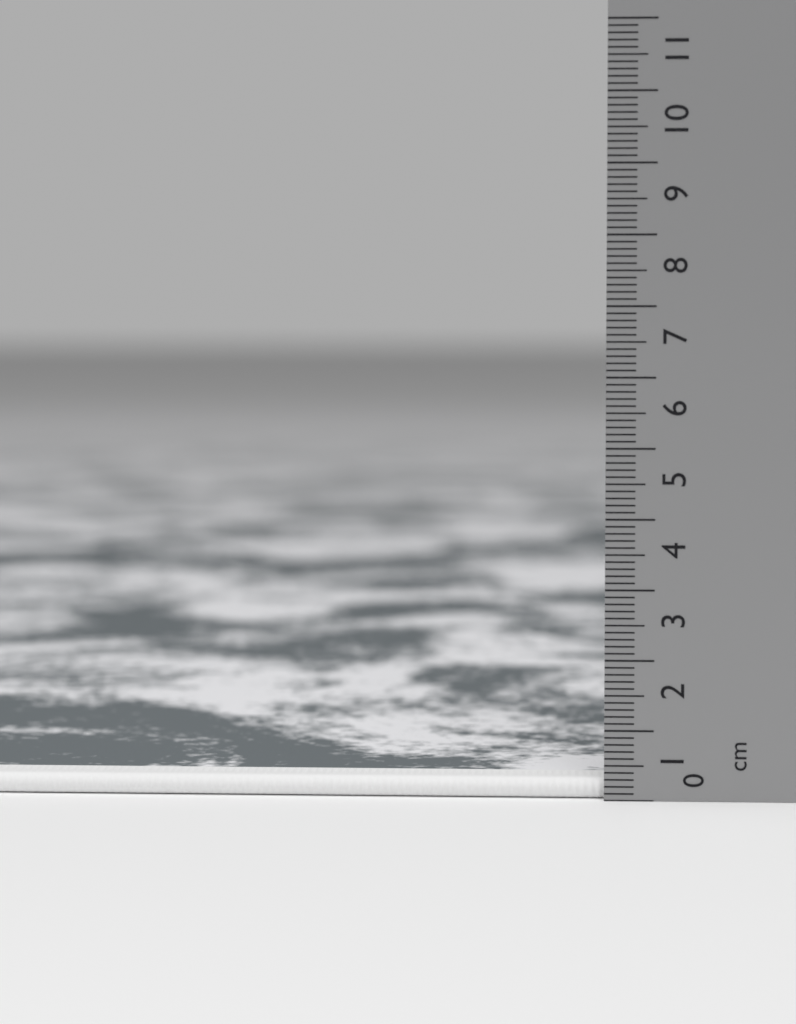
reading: 0.3 cm
